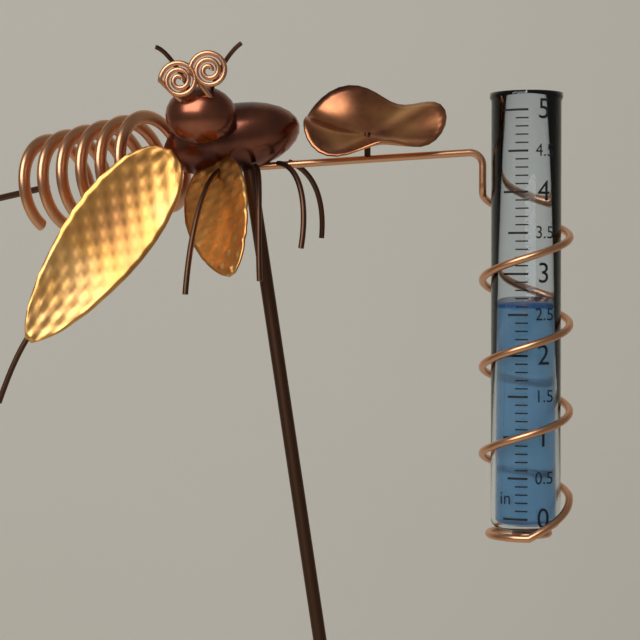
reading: 2.6 in
